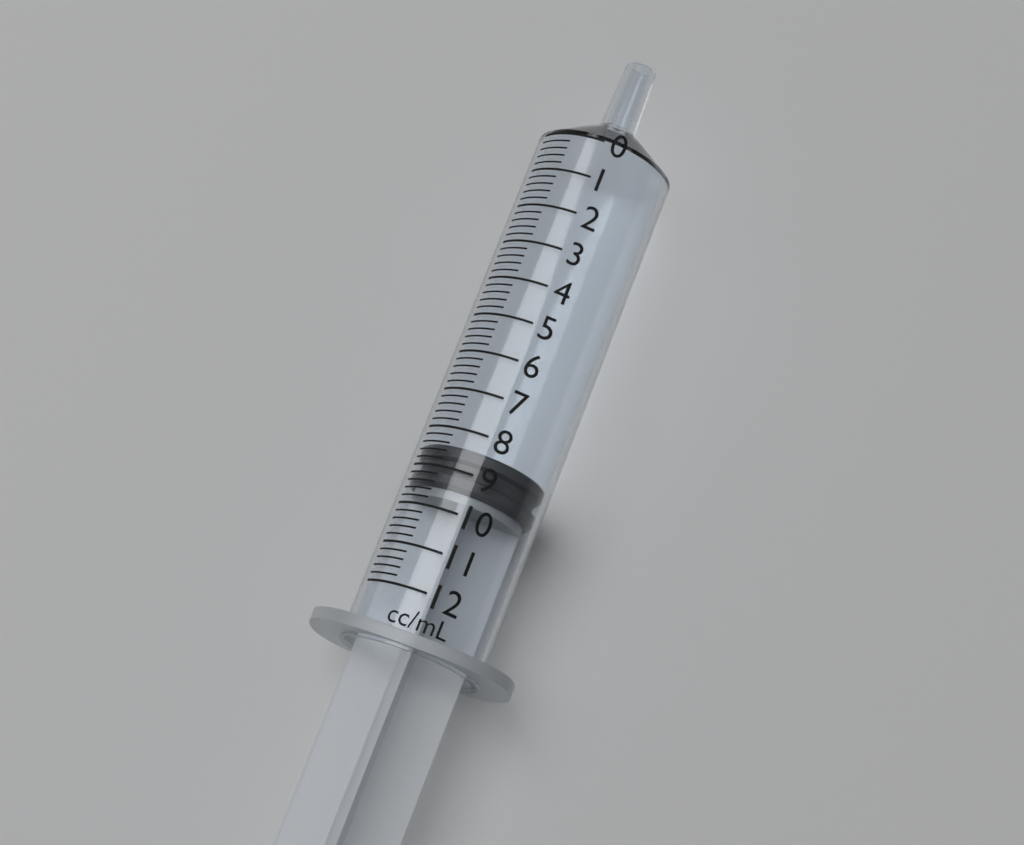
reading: 8.4 ml
